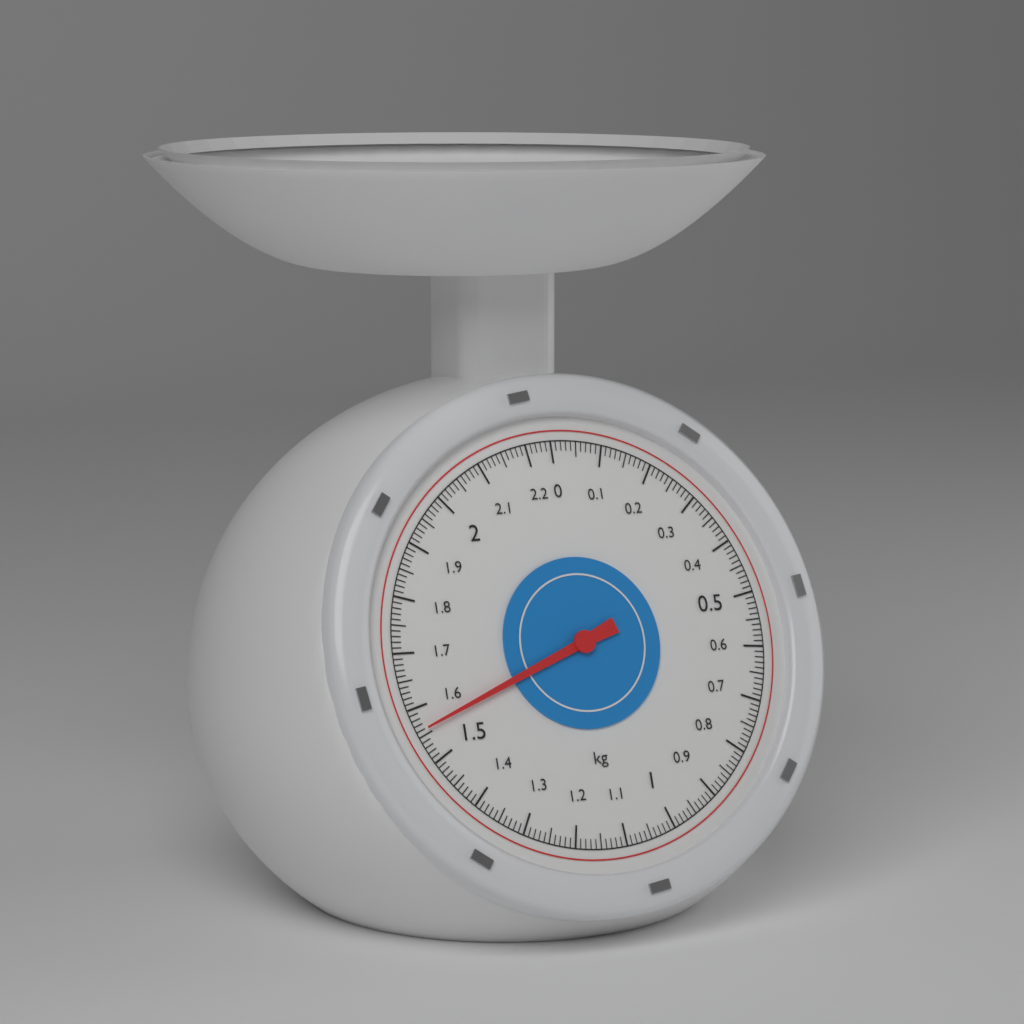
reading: 1.56 kg
